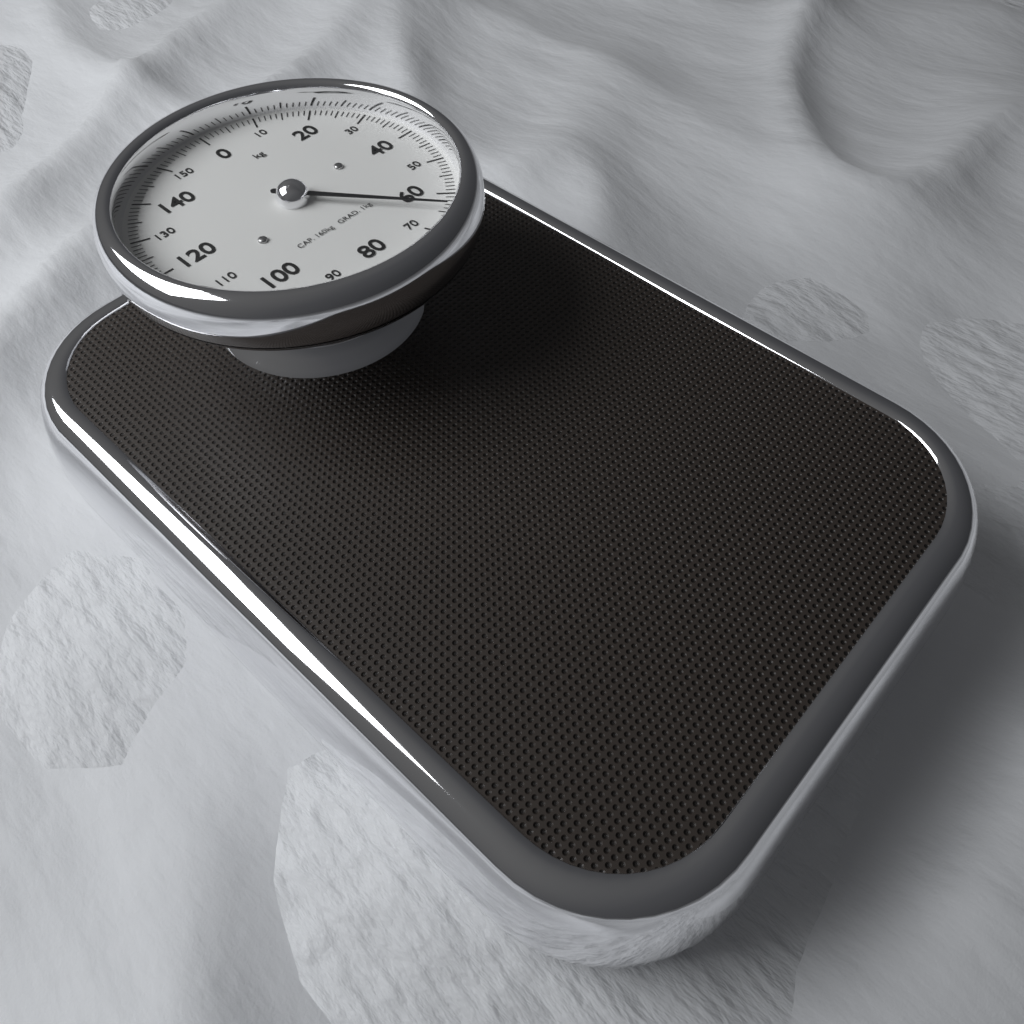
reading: 64 kg
